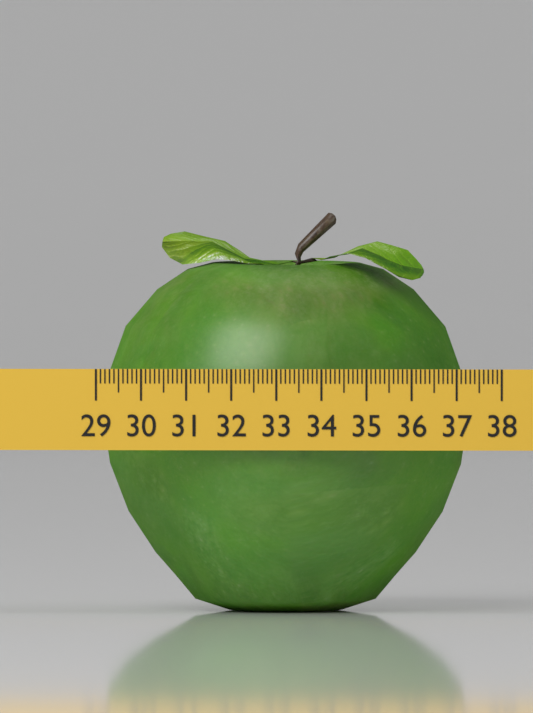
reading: 37.1 (no unit)
